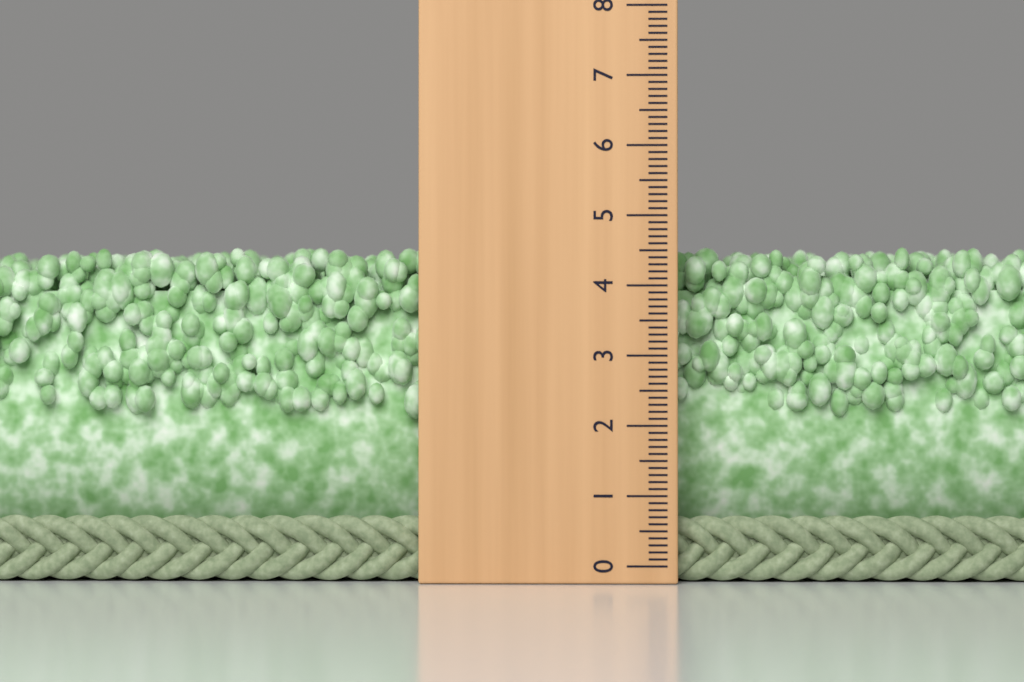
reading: 4.6 (no unit)
